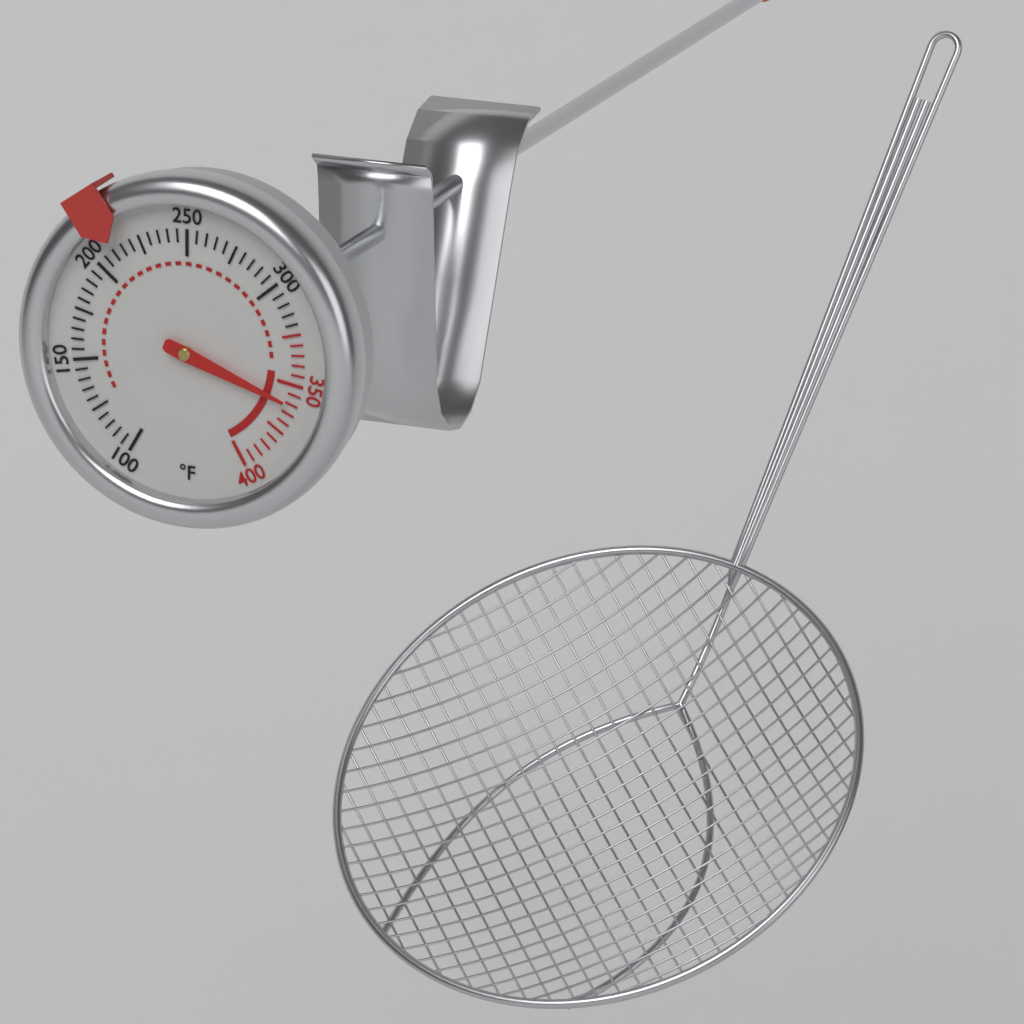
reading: 360 °F
